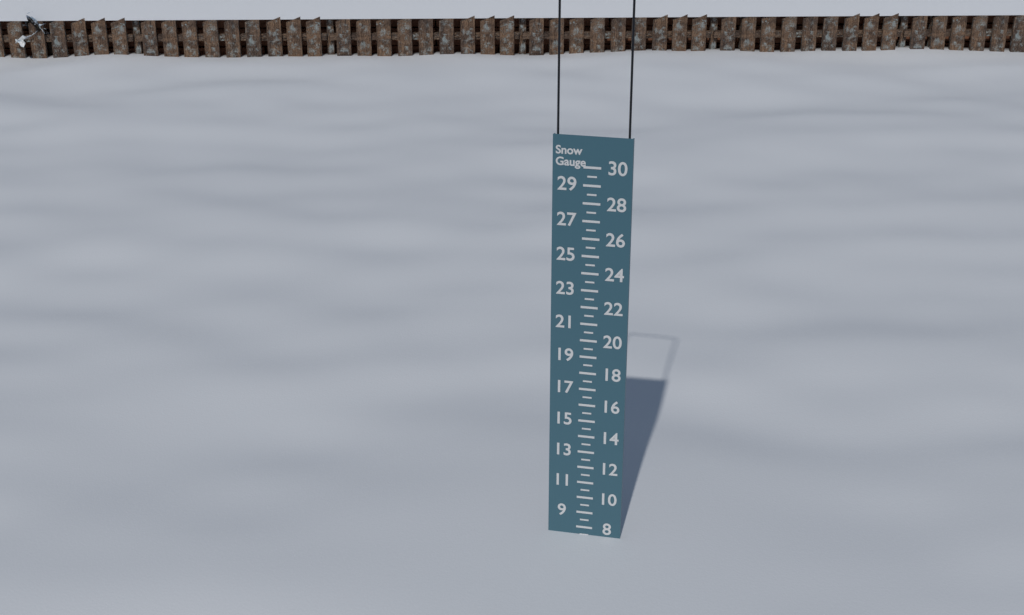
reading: 7.5 (no unit)
